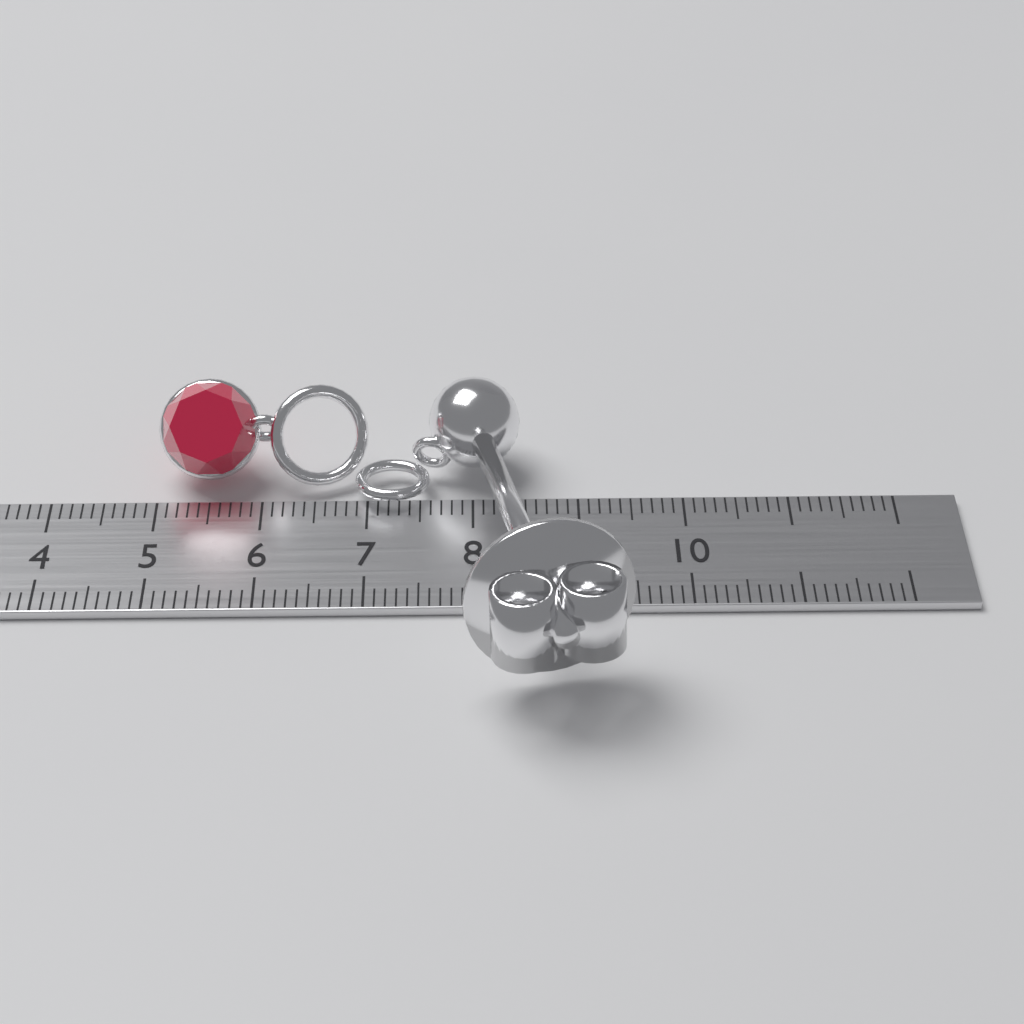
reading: 9.4 cm
